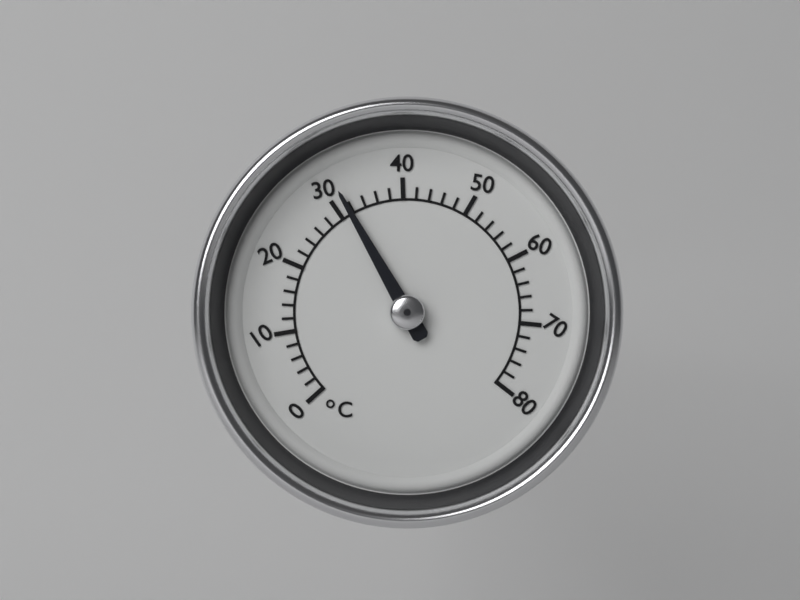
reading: 31.5 °C
